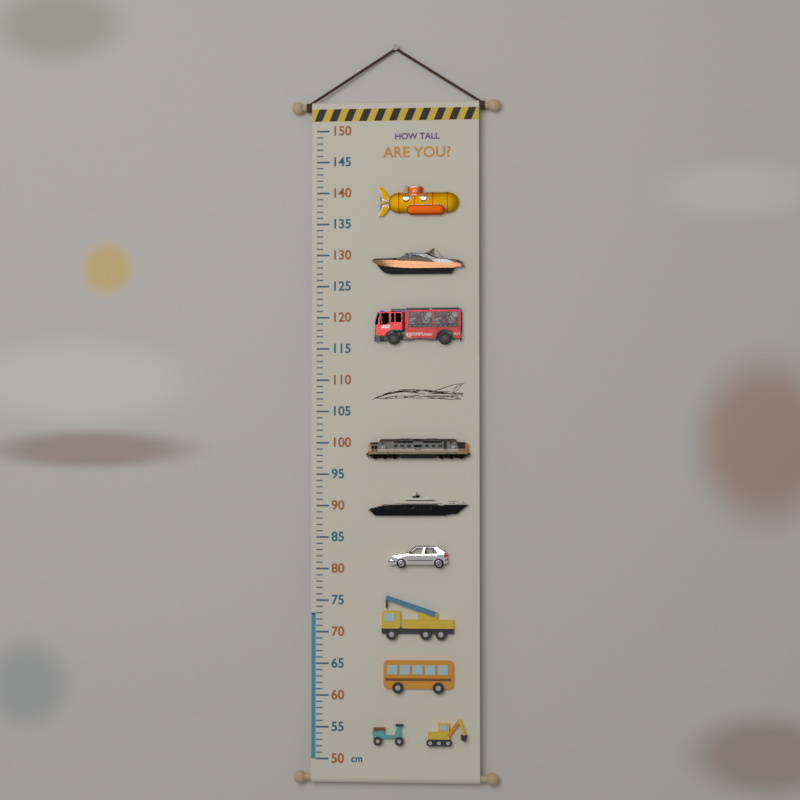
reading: 73 cm
